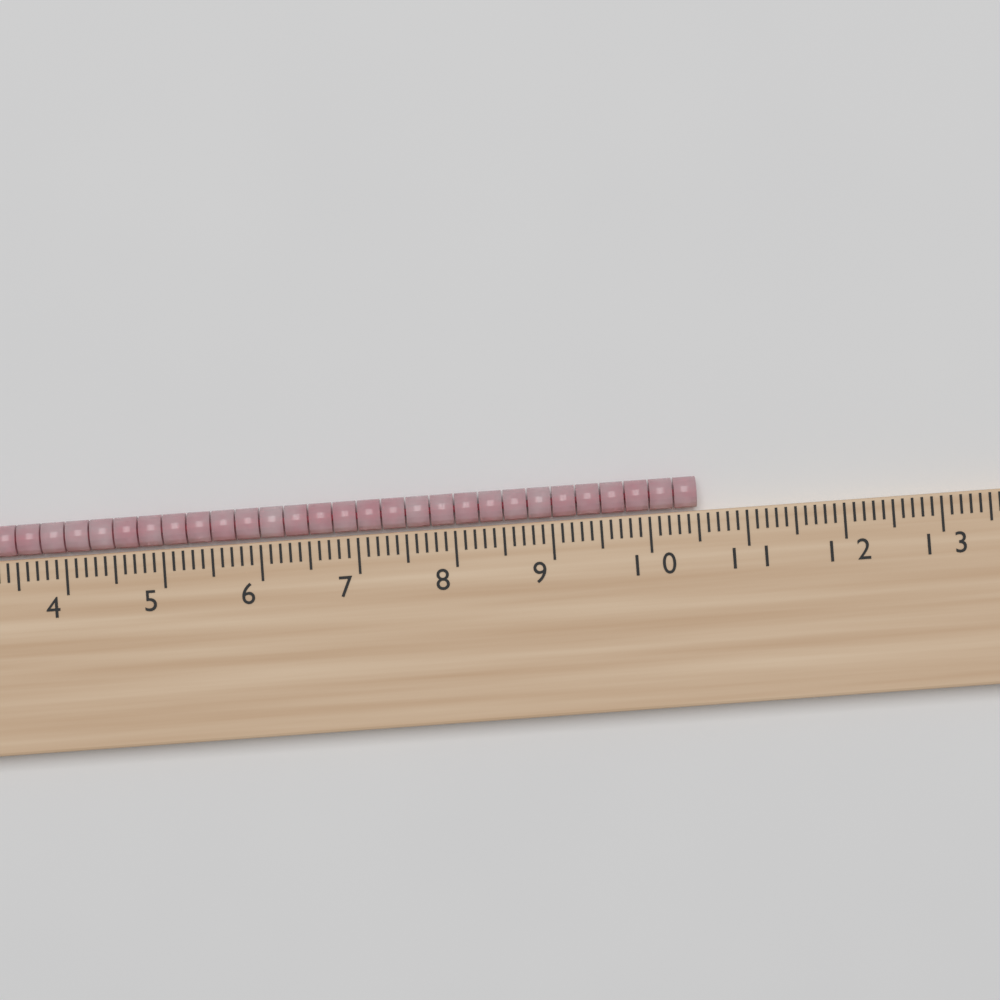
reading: 10.5 cm
